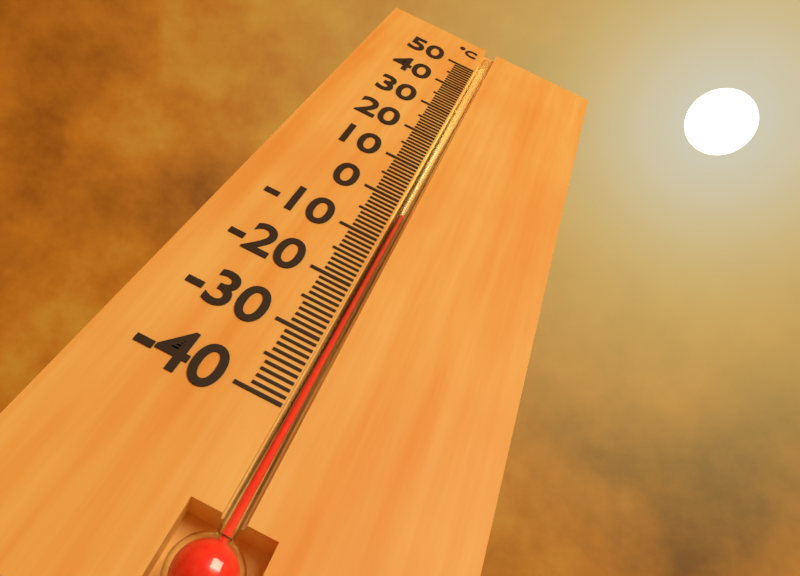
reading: -3 °C
